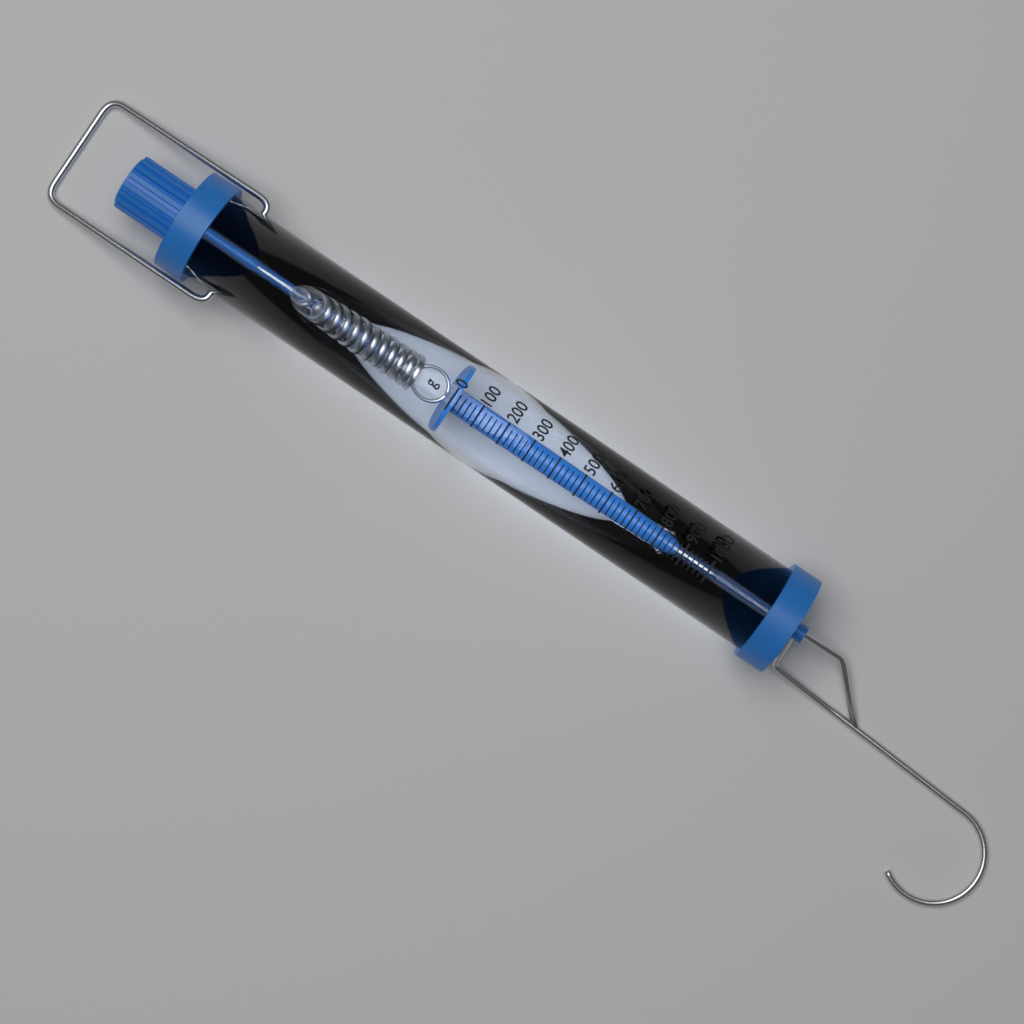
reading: 0 g
